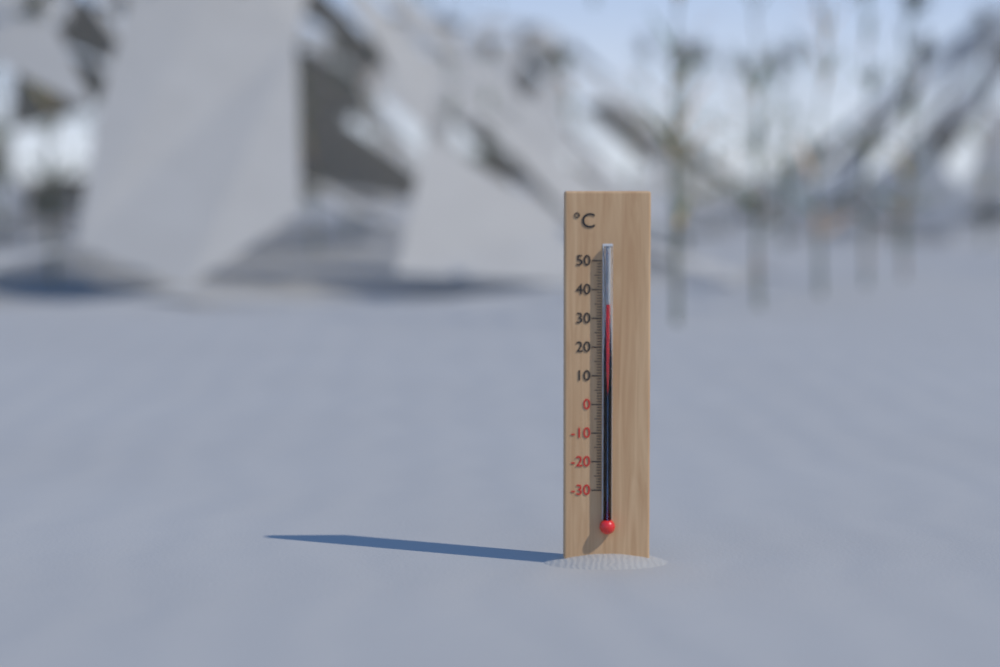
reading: 35 °C
